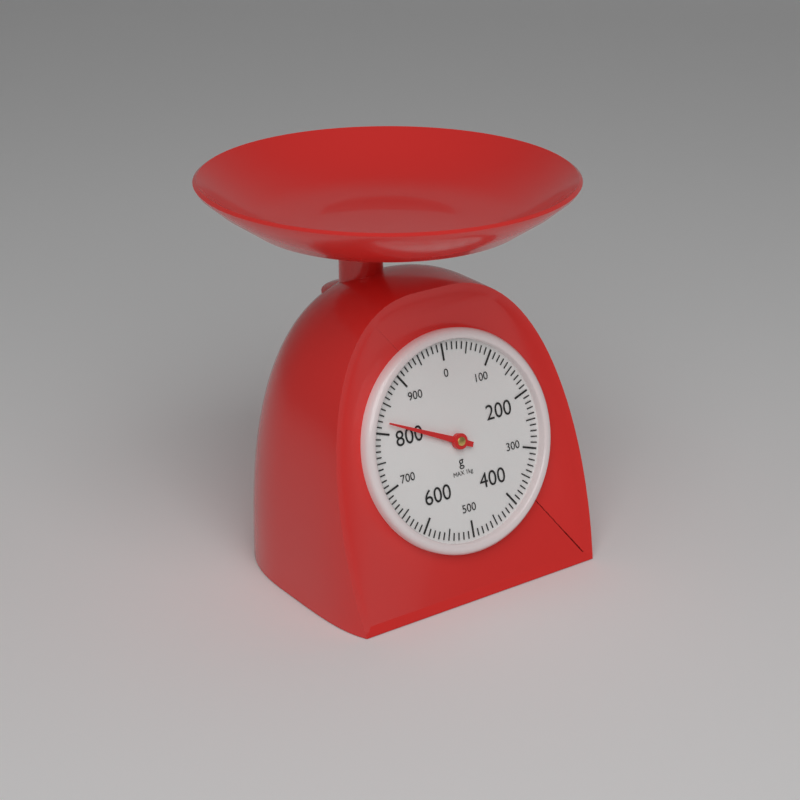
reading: 820 g
